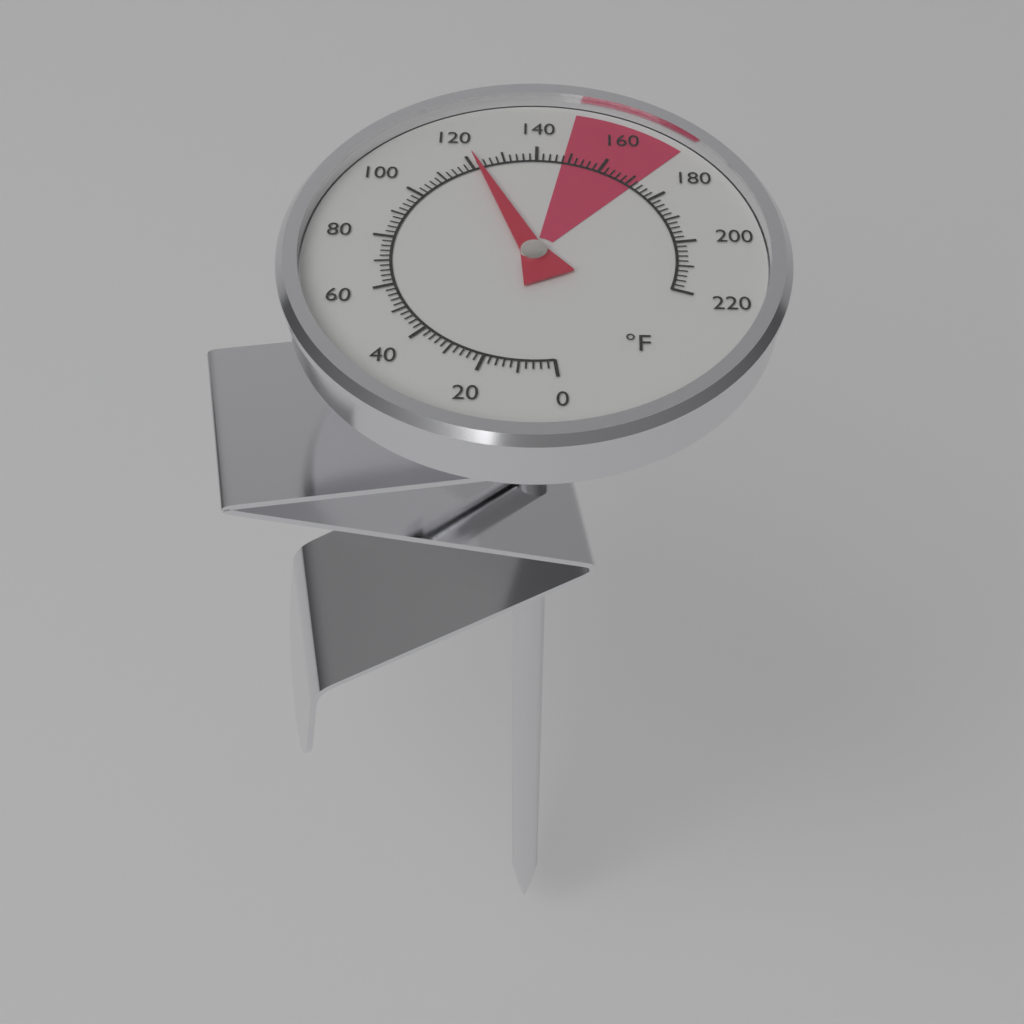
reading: 122 °F
